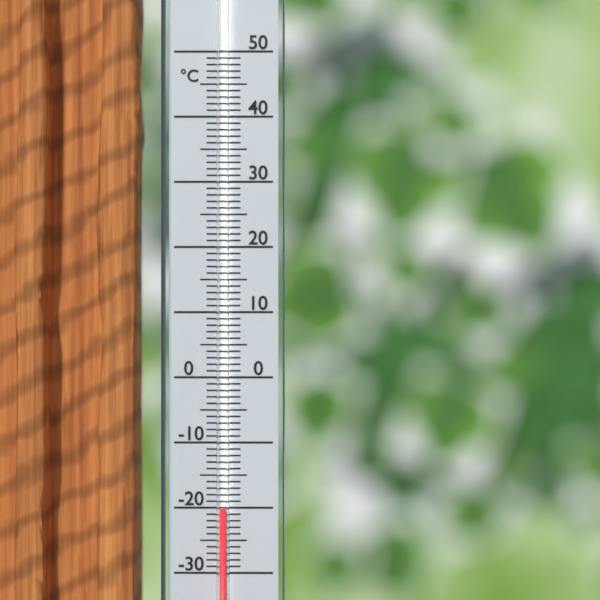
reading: -20 °C
